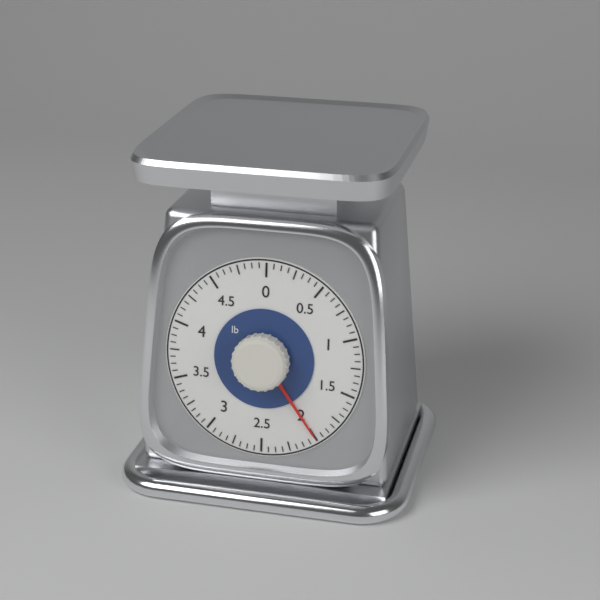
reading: 2.0000 lb
